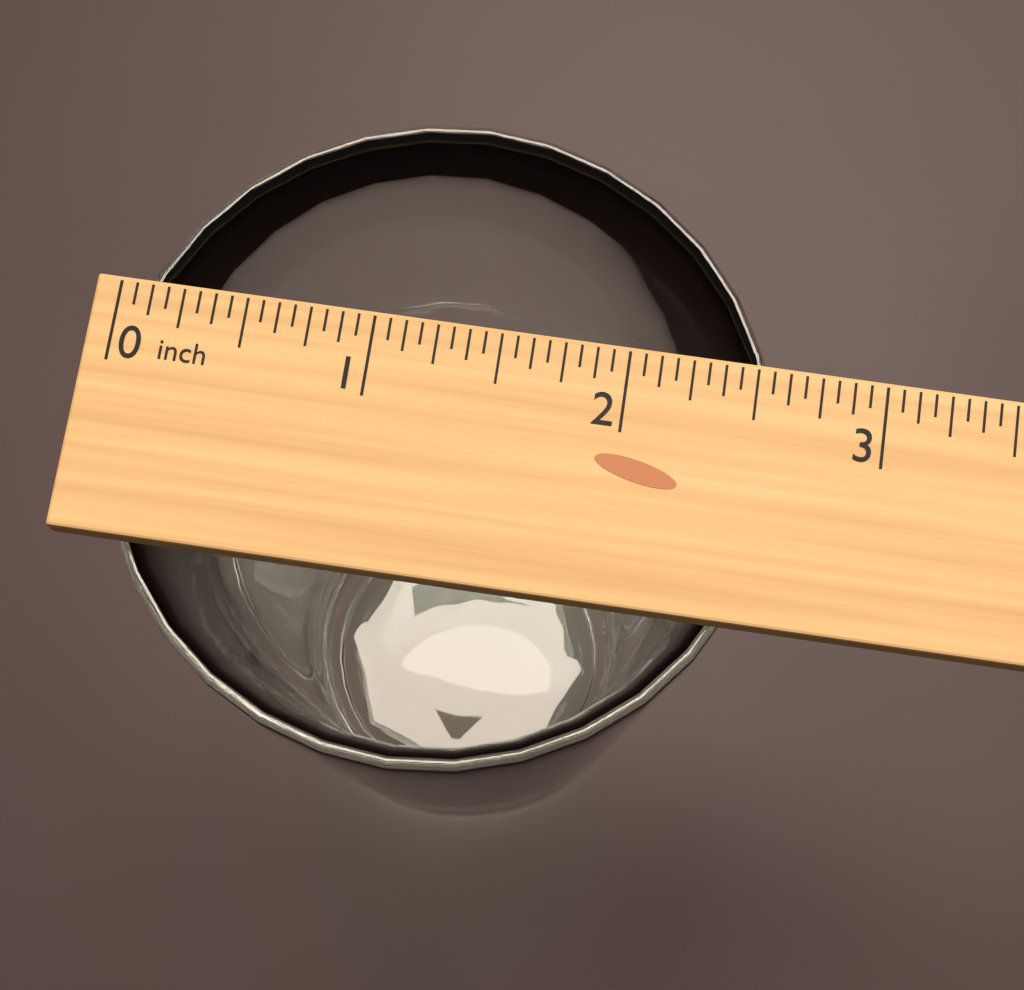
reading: 2.6250 inch
